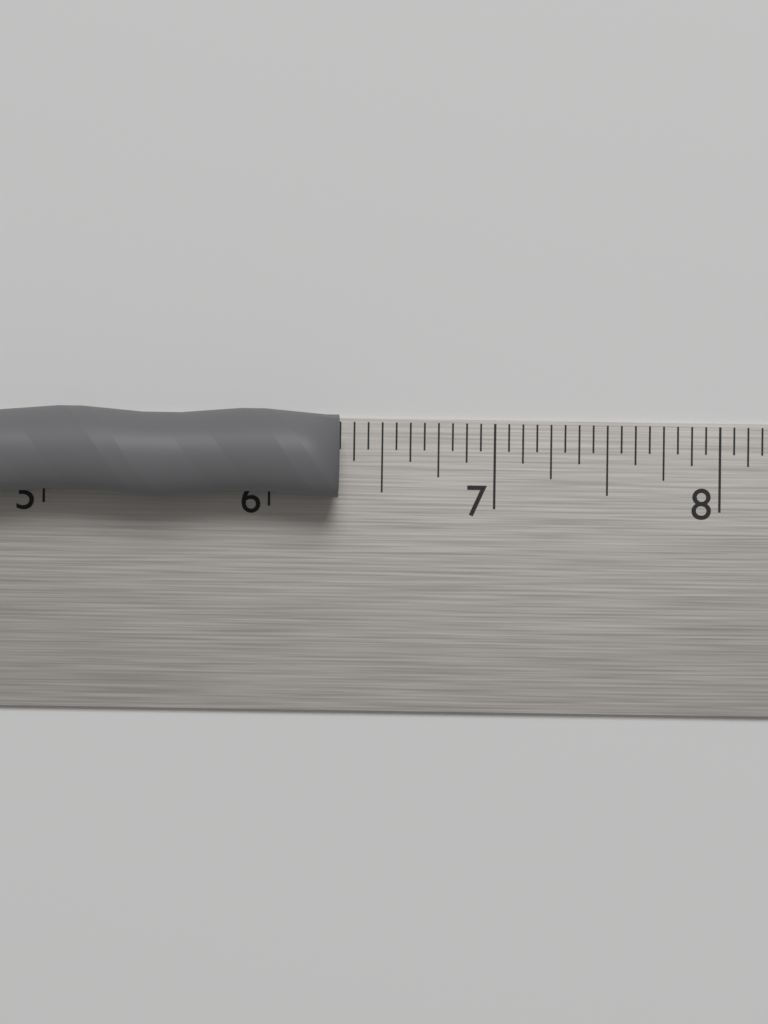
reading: 6.3125 in
